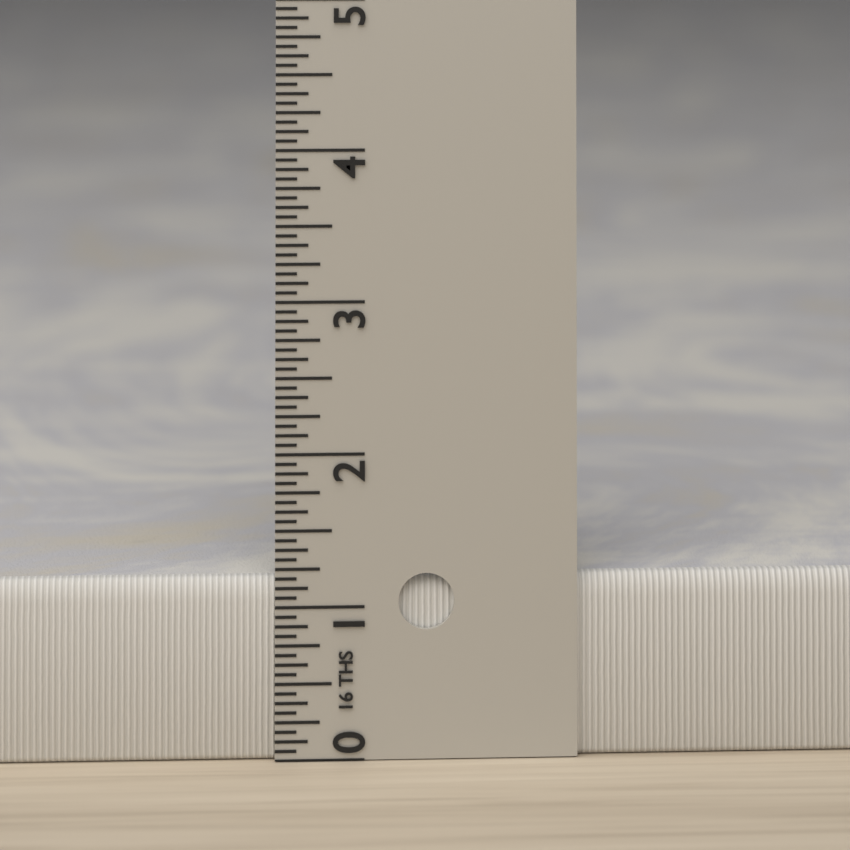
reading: 1.1875 in
